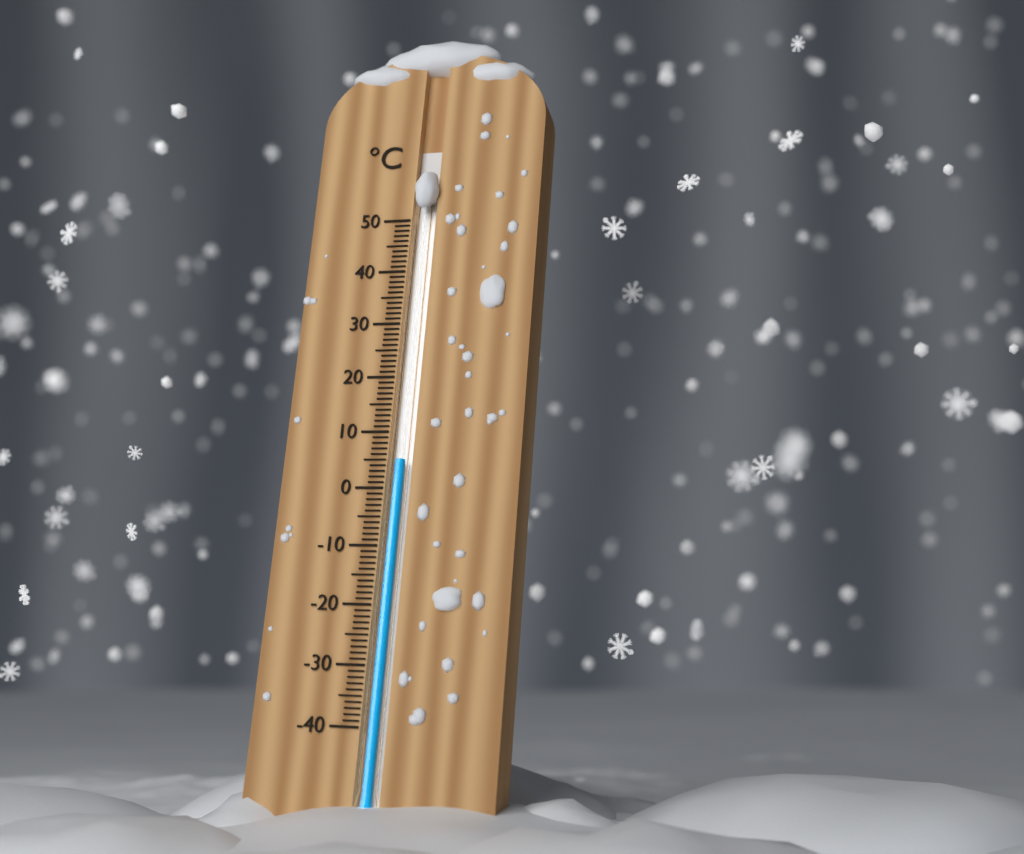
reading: 5 °C
